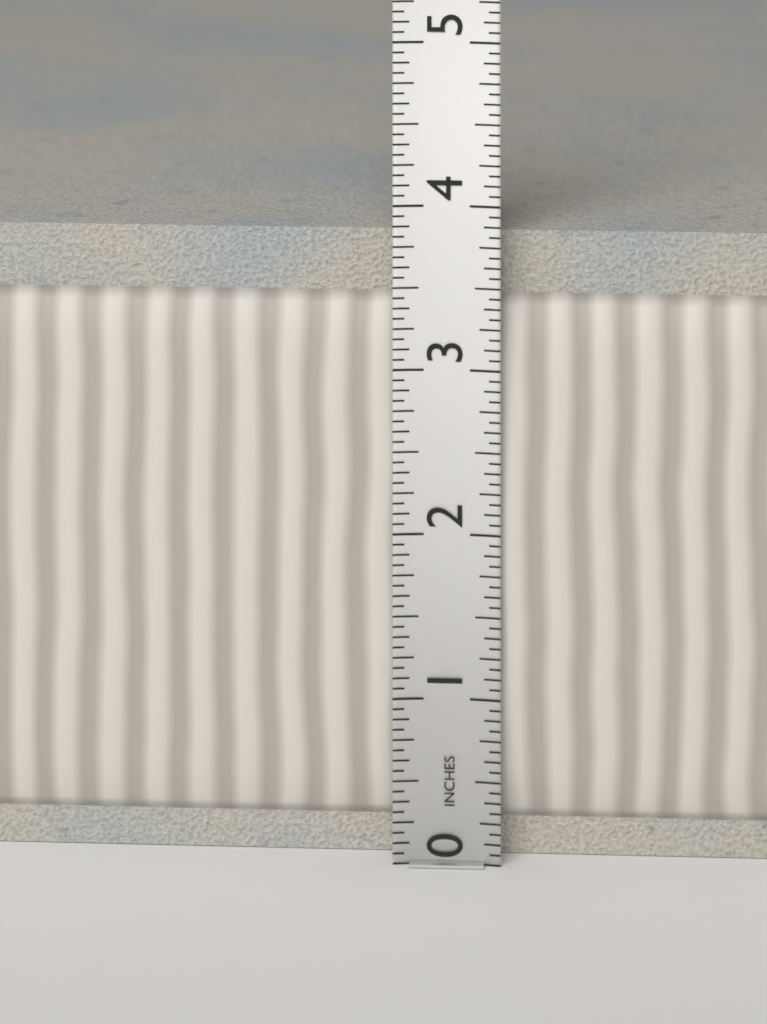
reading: 3.8125 in
